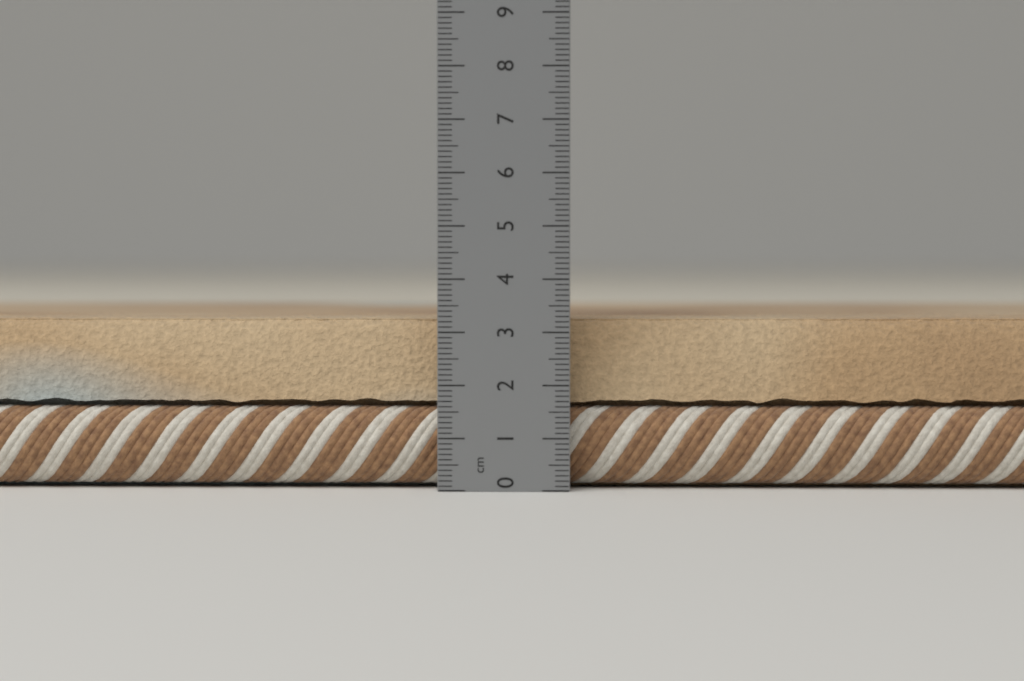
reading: 3.3 cm
